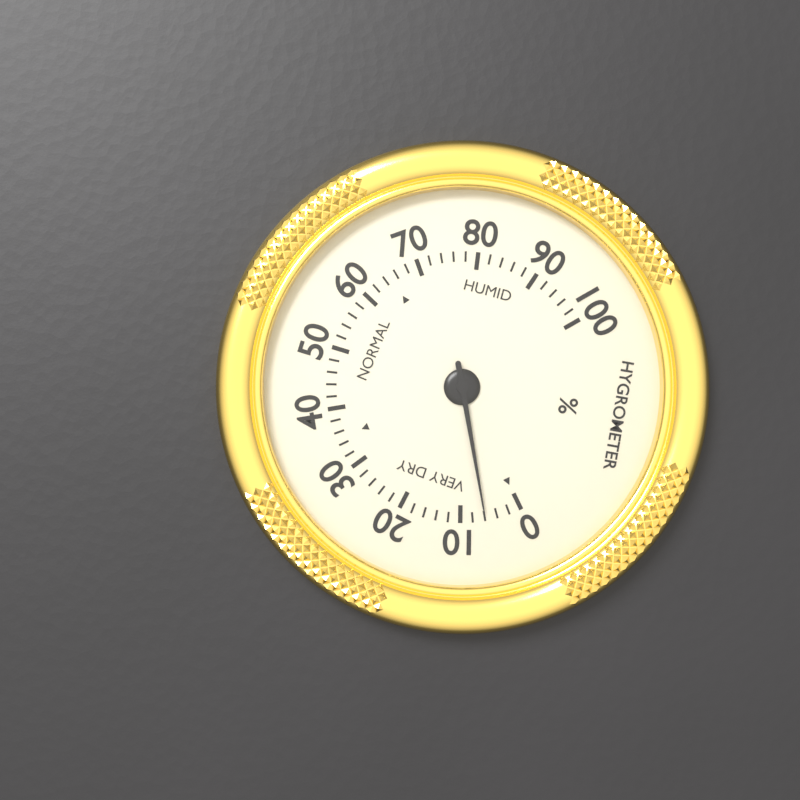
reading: 6 %
